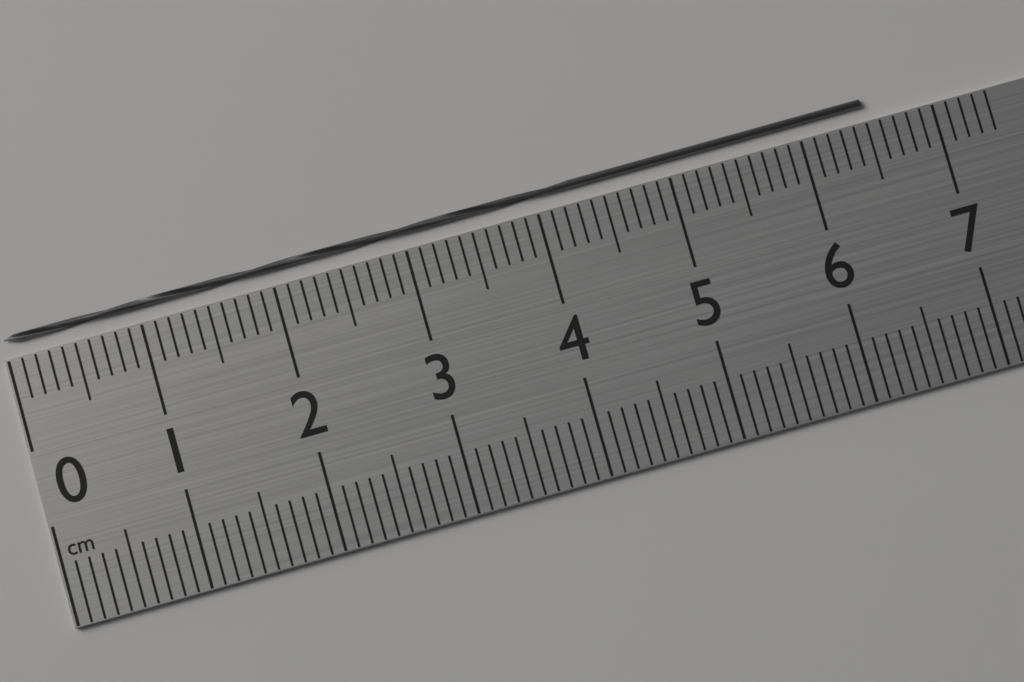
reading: 6.5 cm
